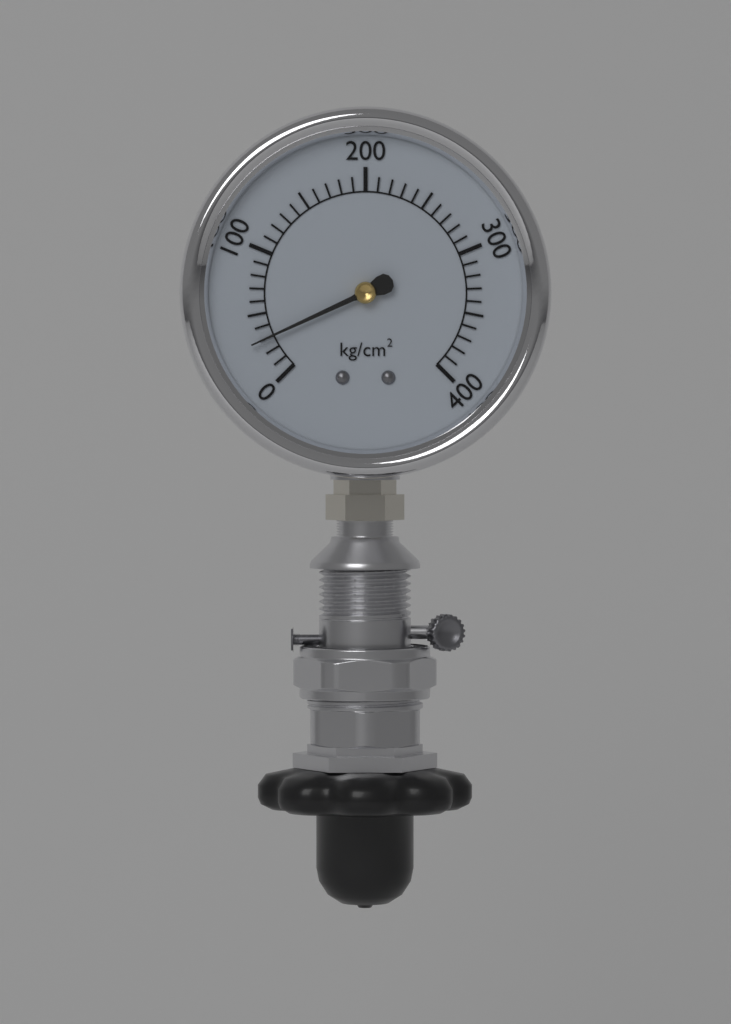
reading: 30 kg/cm²
